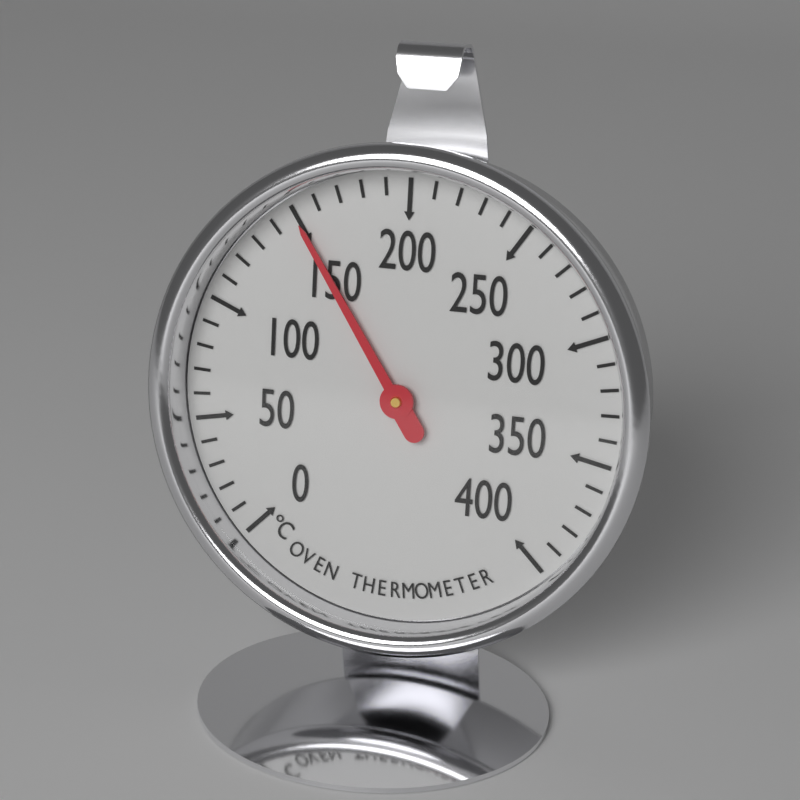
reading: 150 °C
